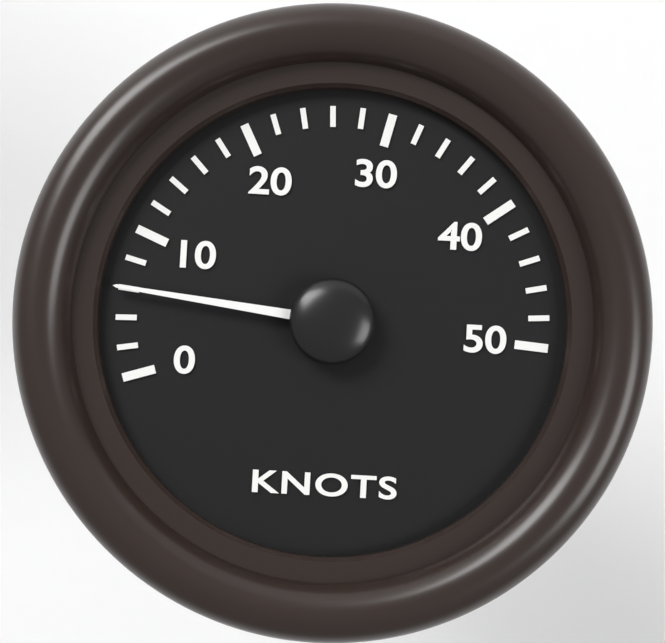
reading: 6 knots
